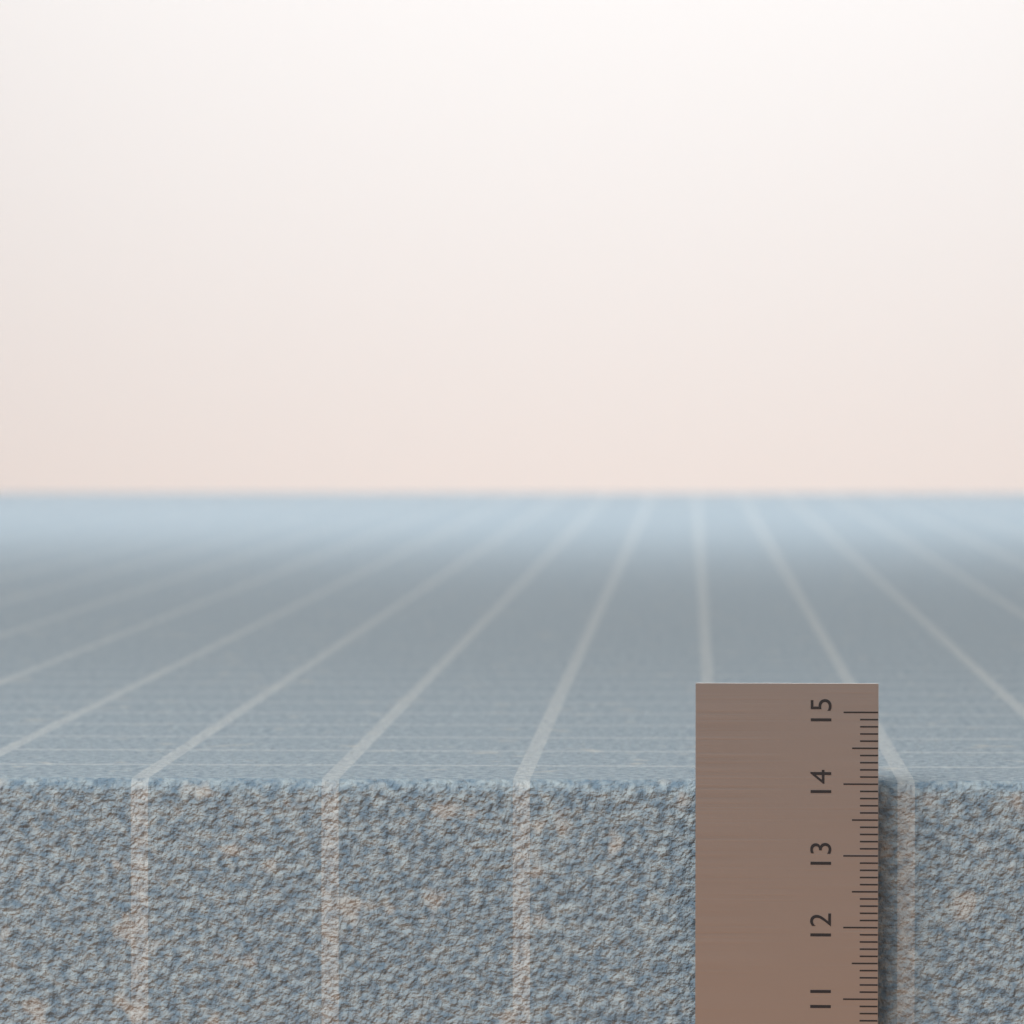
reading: 14.0 (no unit)
